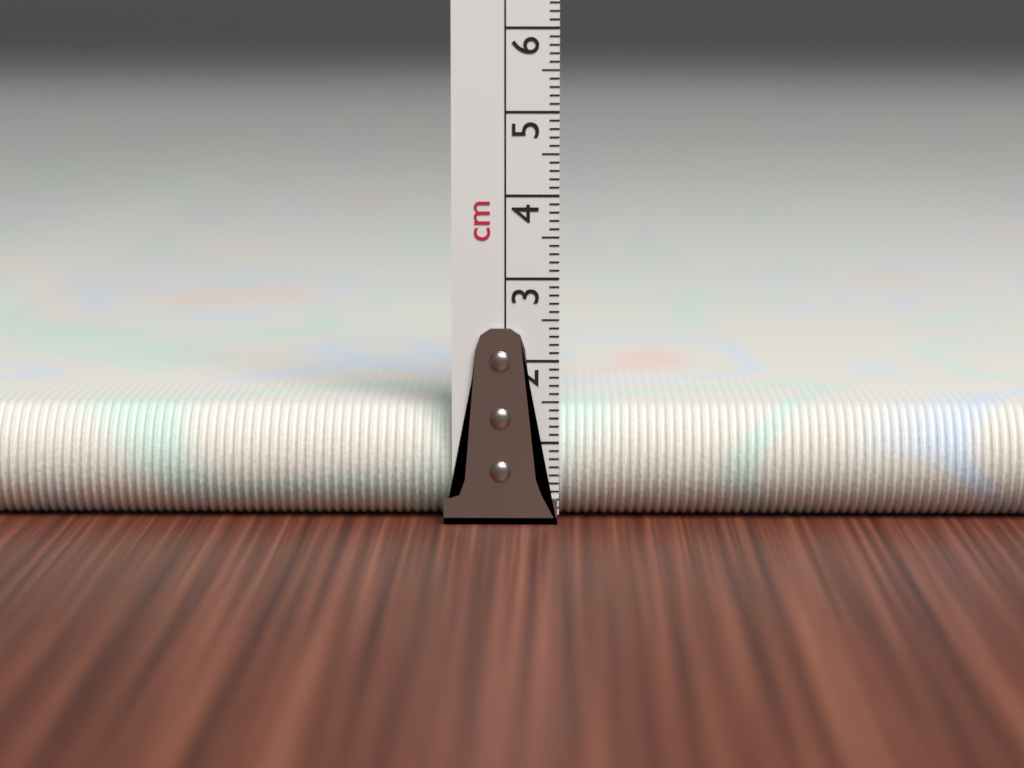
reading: 1.4 cm
